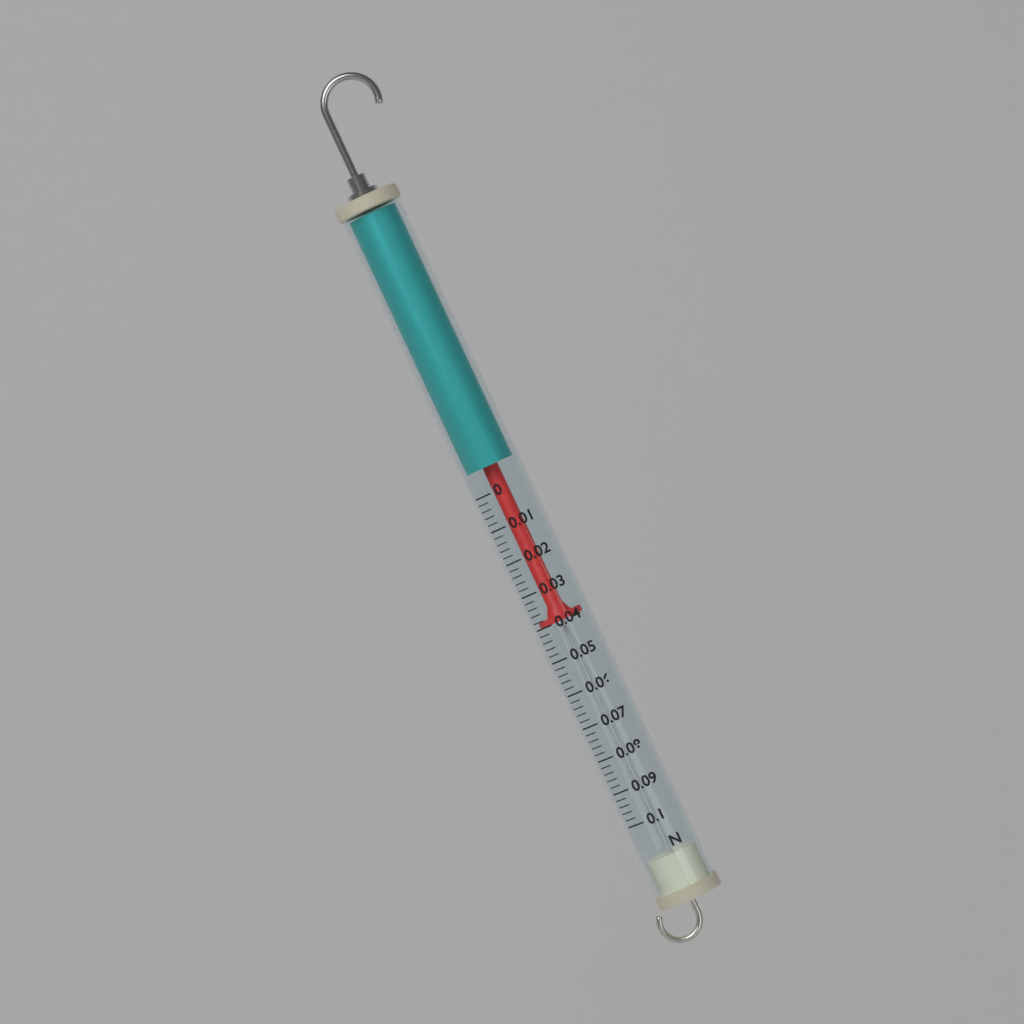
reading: 0.040 N
